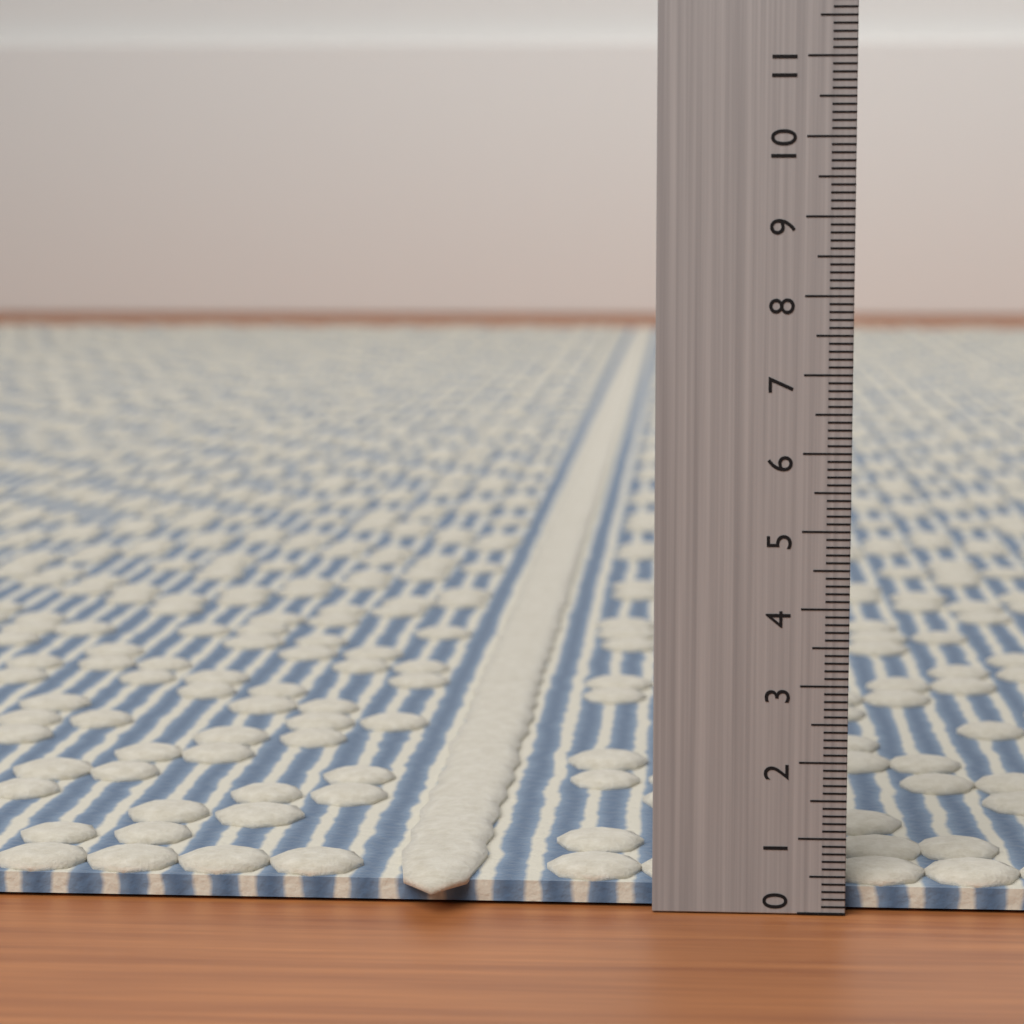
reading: 0.5 (no unit)
